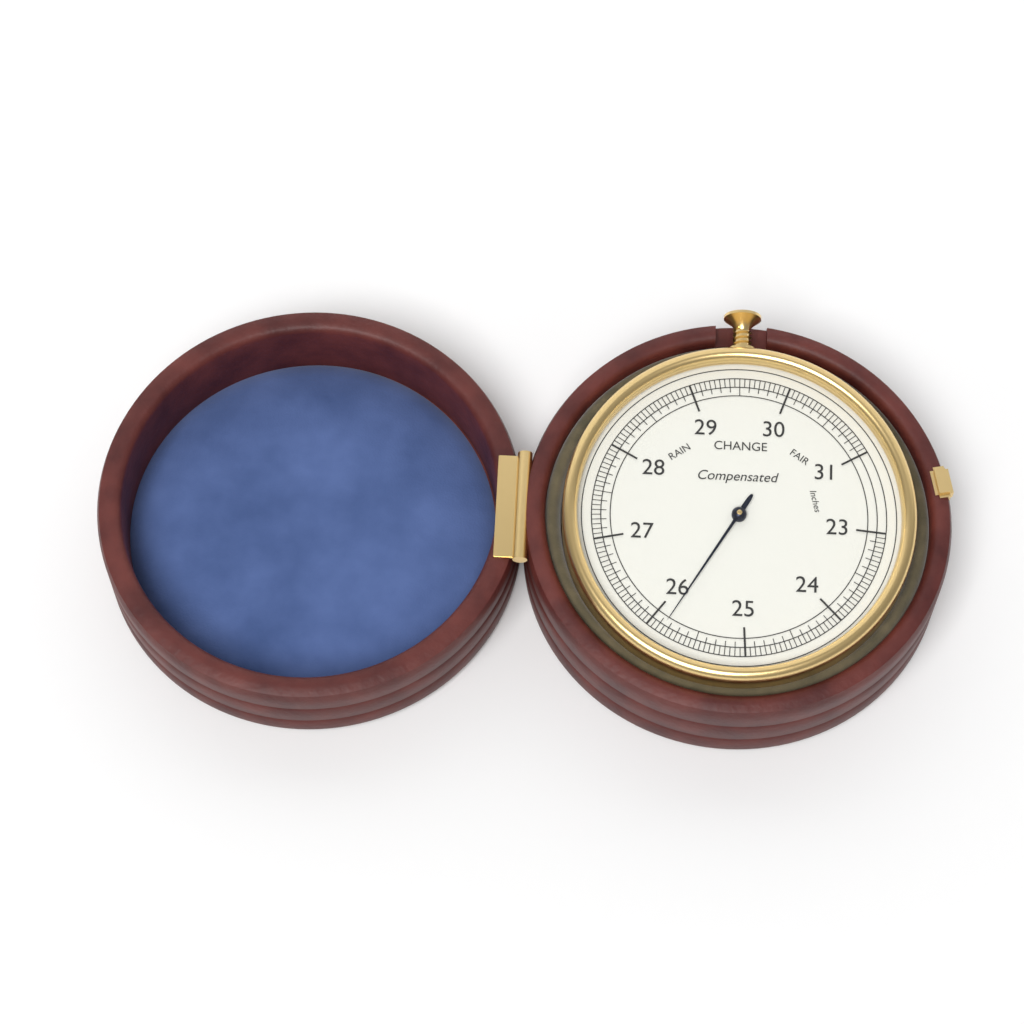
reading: 25.85 inches
